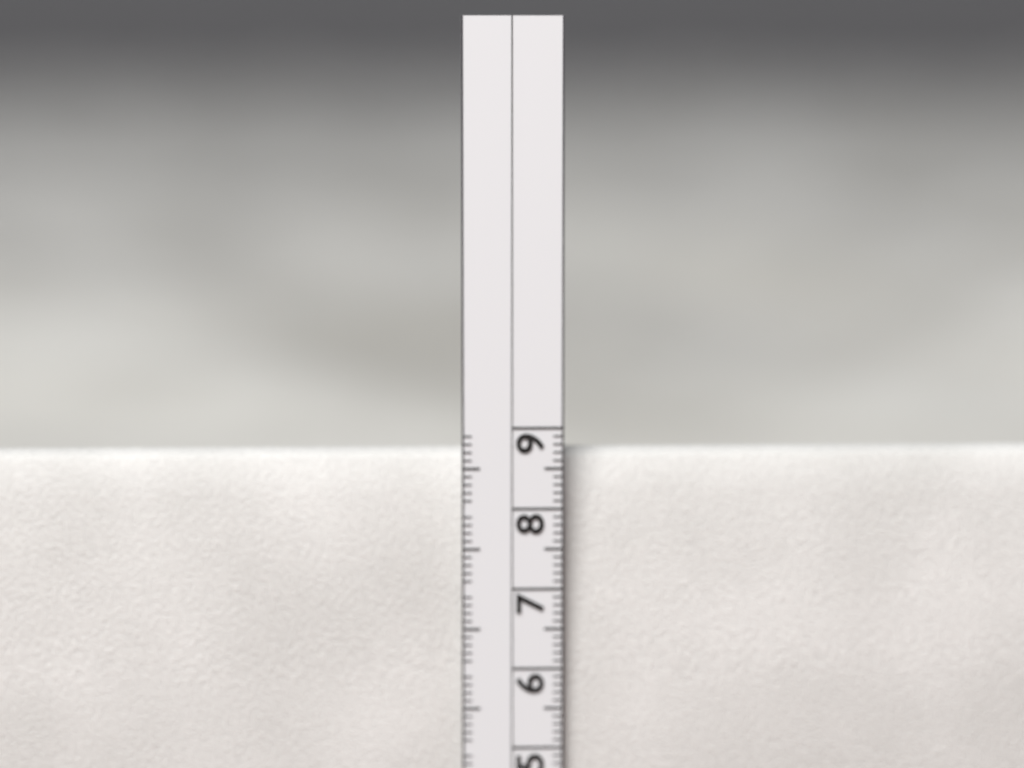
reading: 8.7 cm
